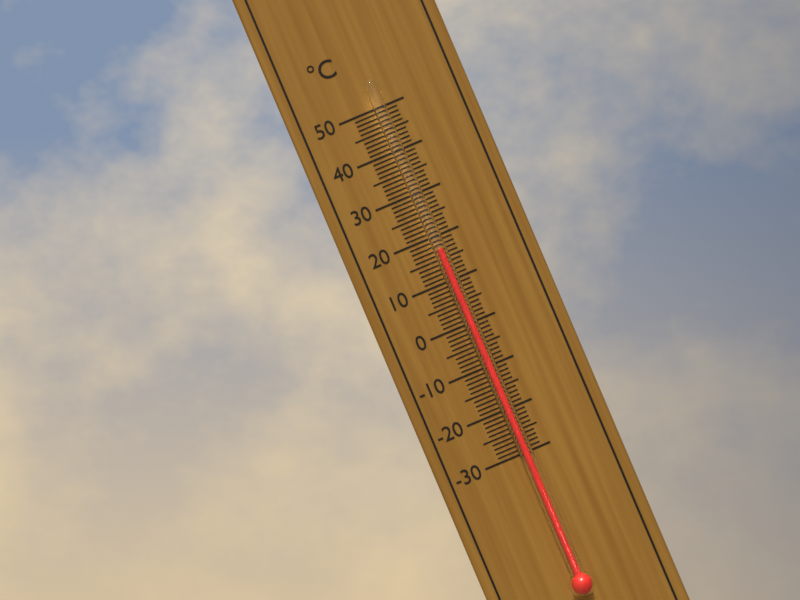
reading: 17 °C
